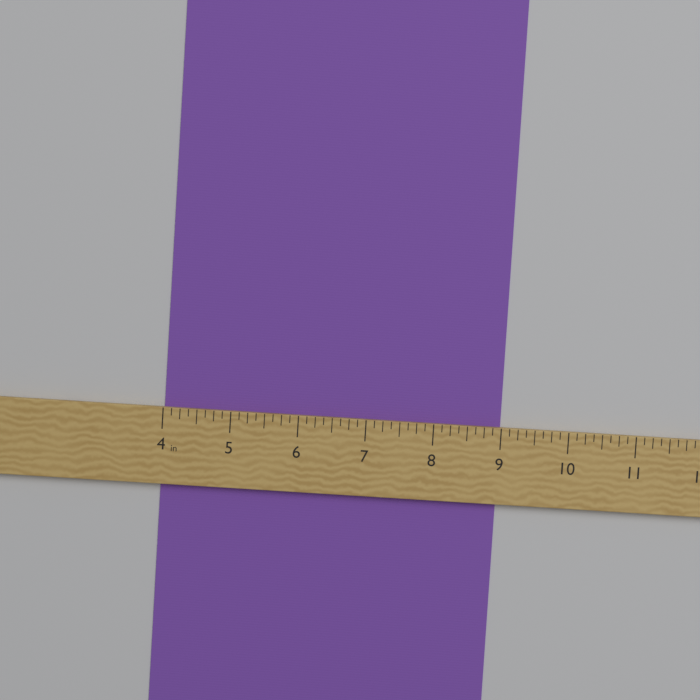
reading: 9.000 in
